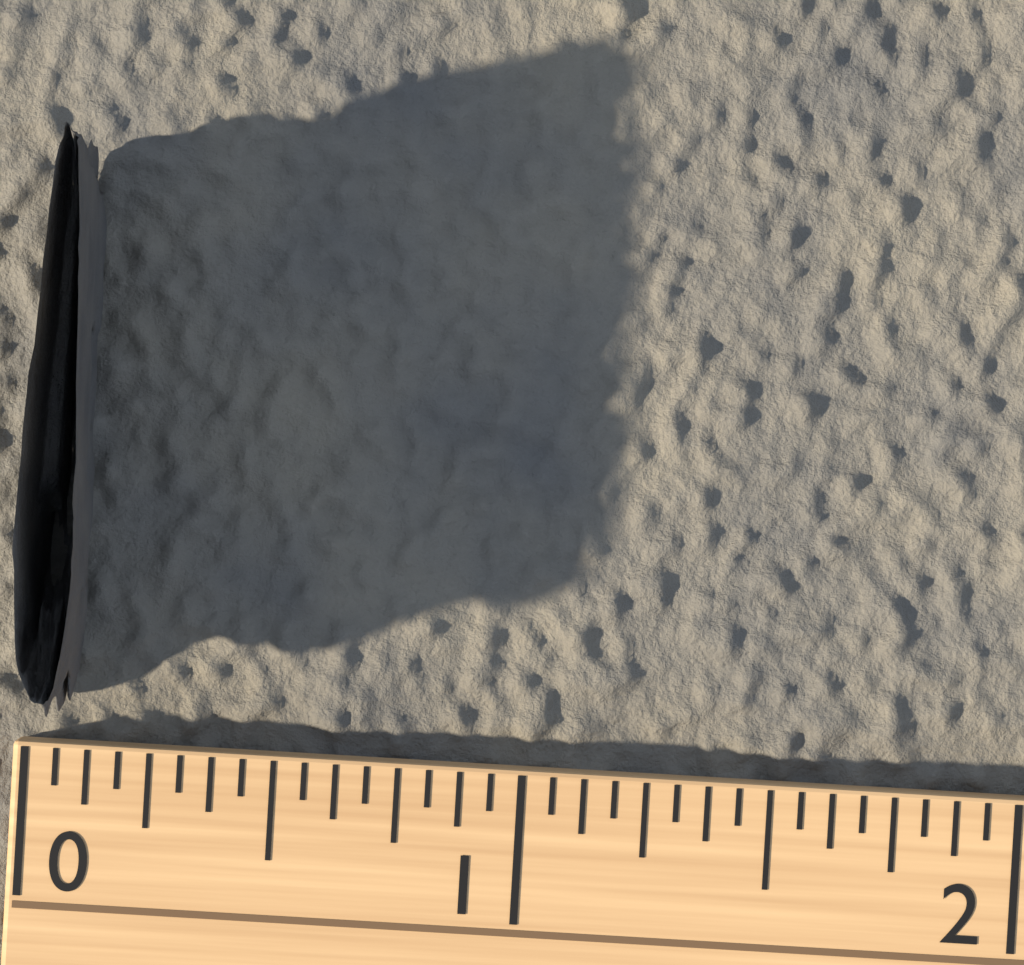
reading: 0.1250 (no unit)
